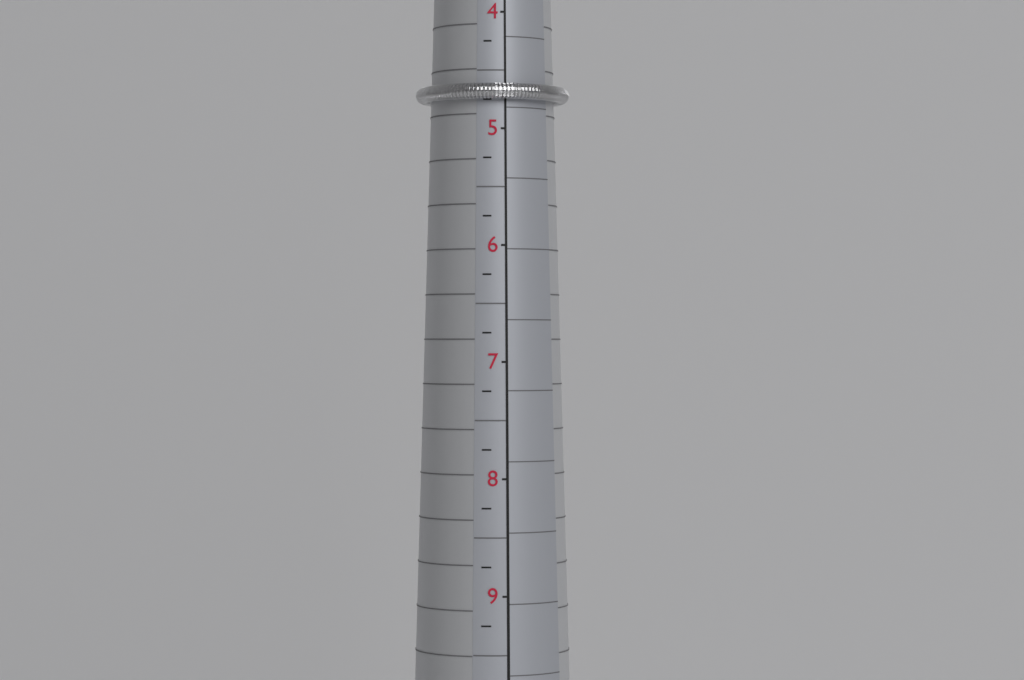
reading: 4.75 (no unit)
